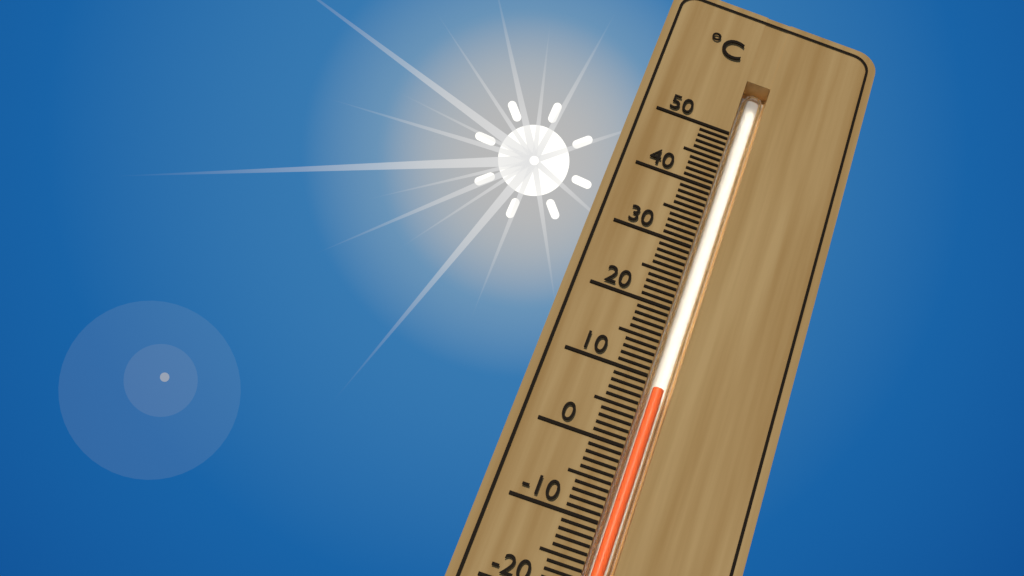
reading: 9 °C
